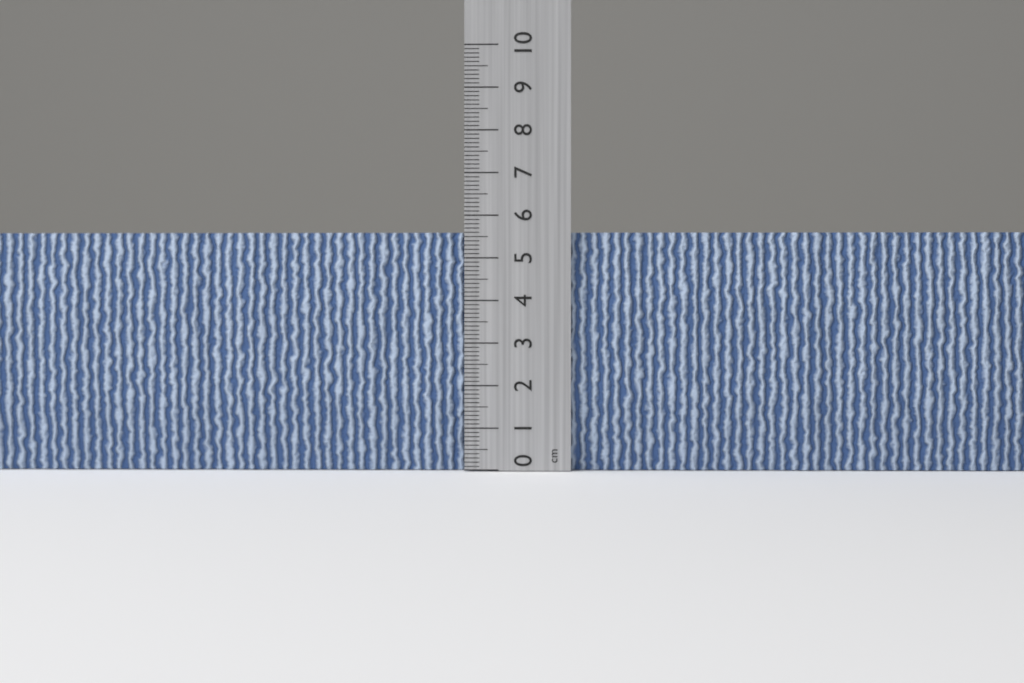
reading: 5.6 cm
